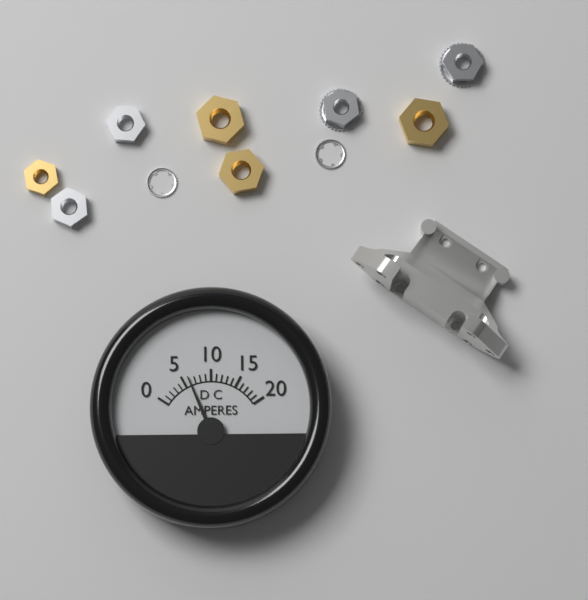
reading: 6 A
